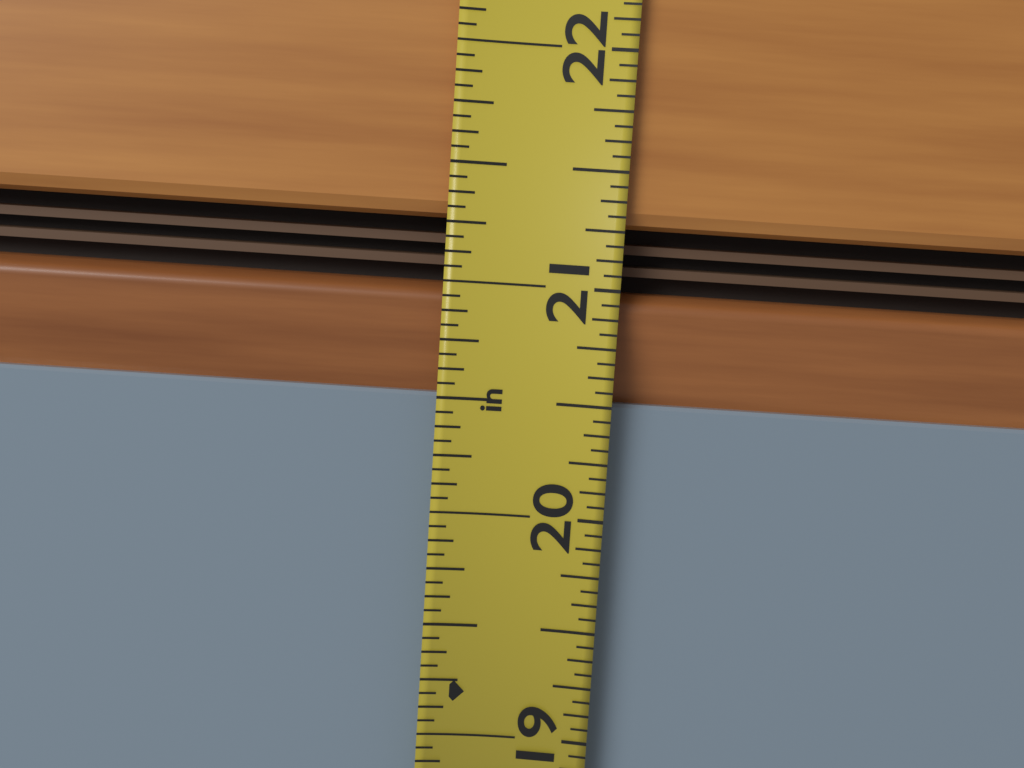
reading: 20.5000 in
